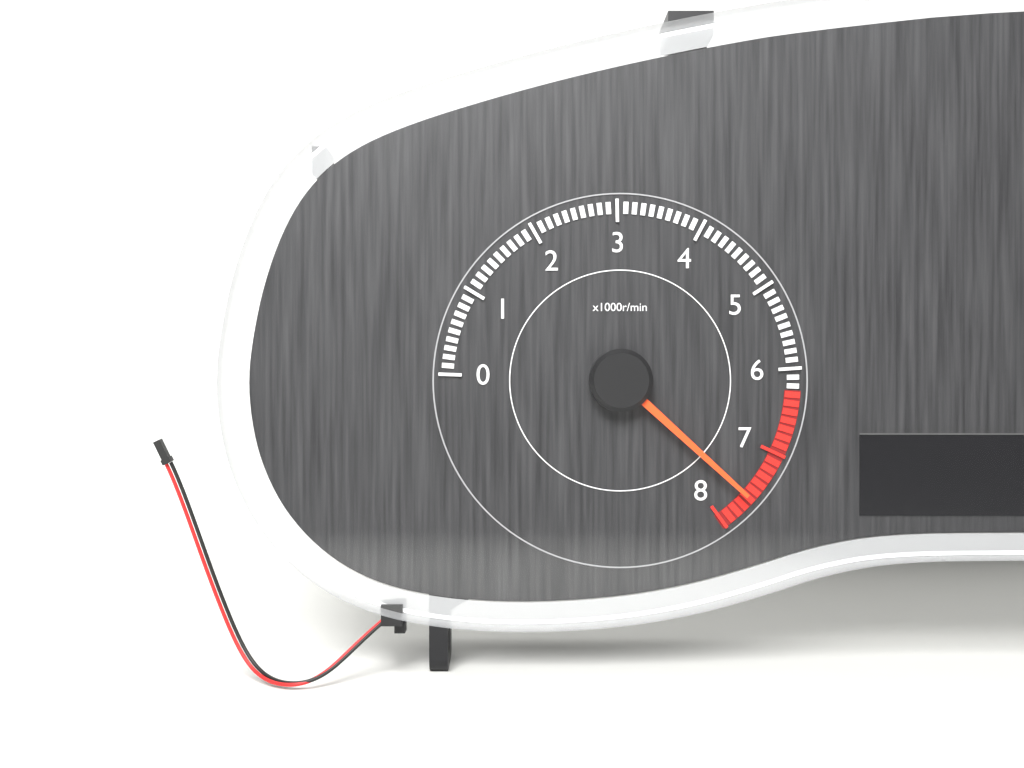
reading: 7600 r/min
